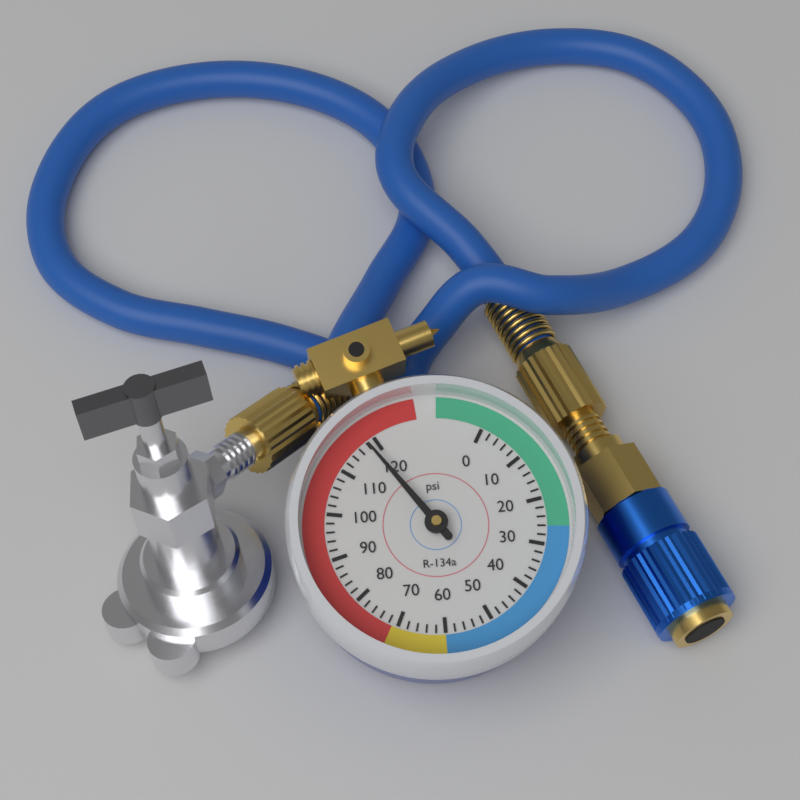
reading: 118 psi
